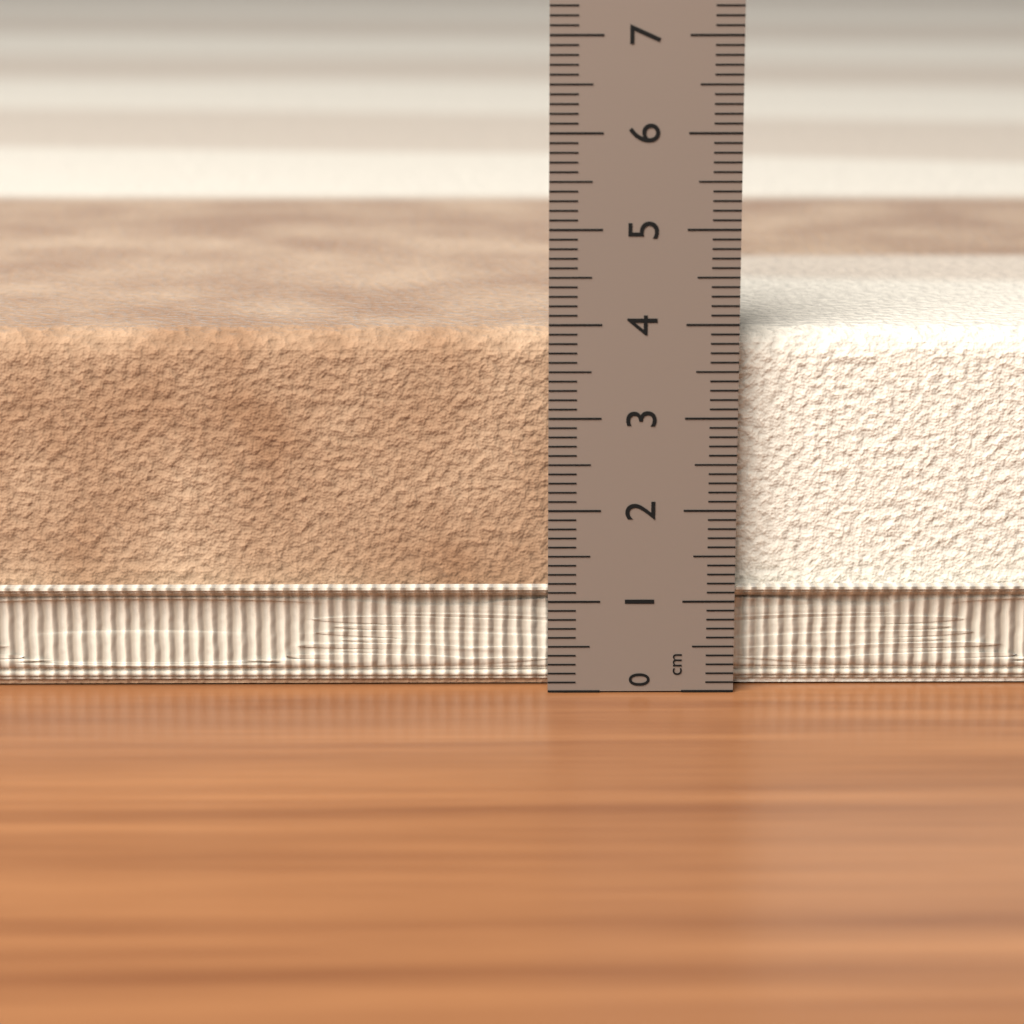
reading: 3.9 cm
